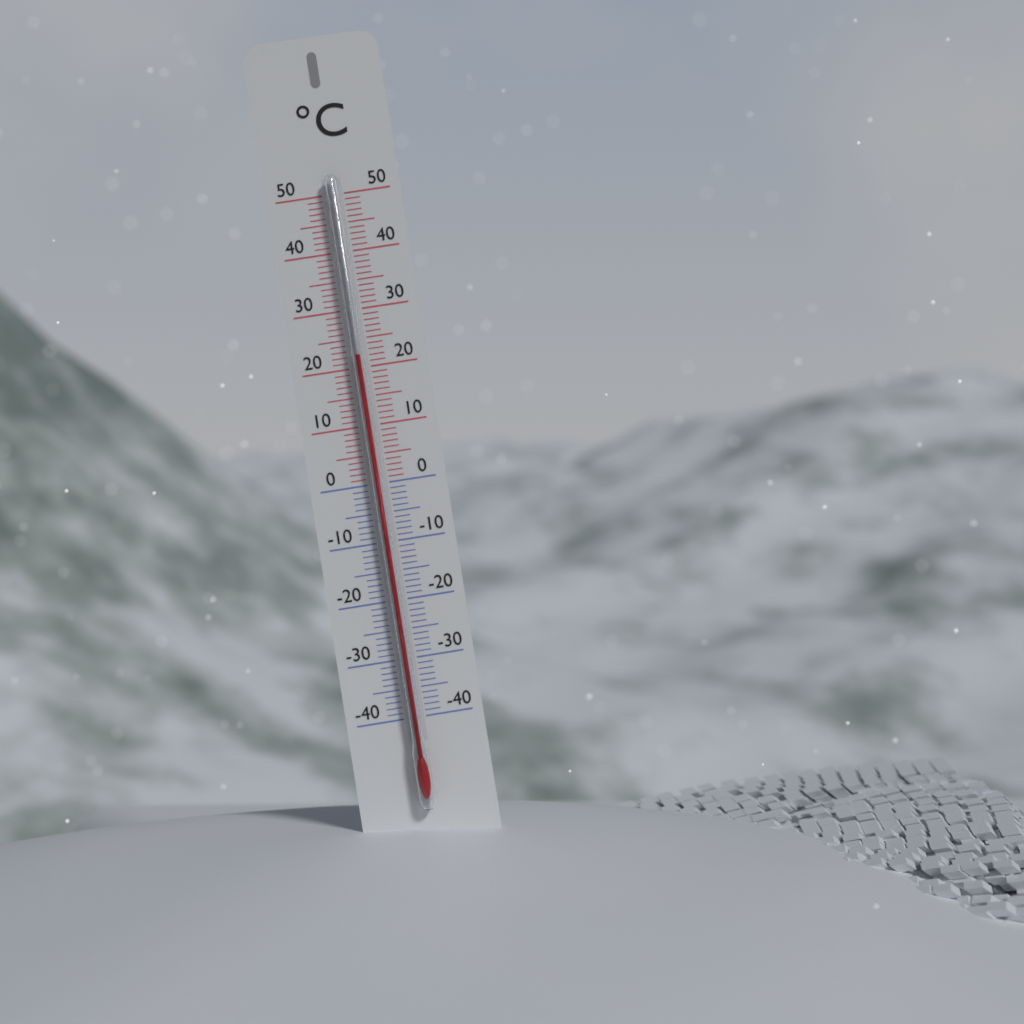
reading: 22 °C
